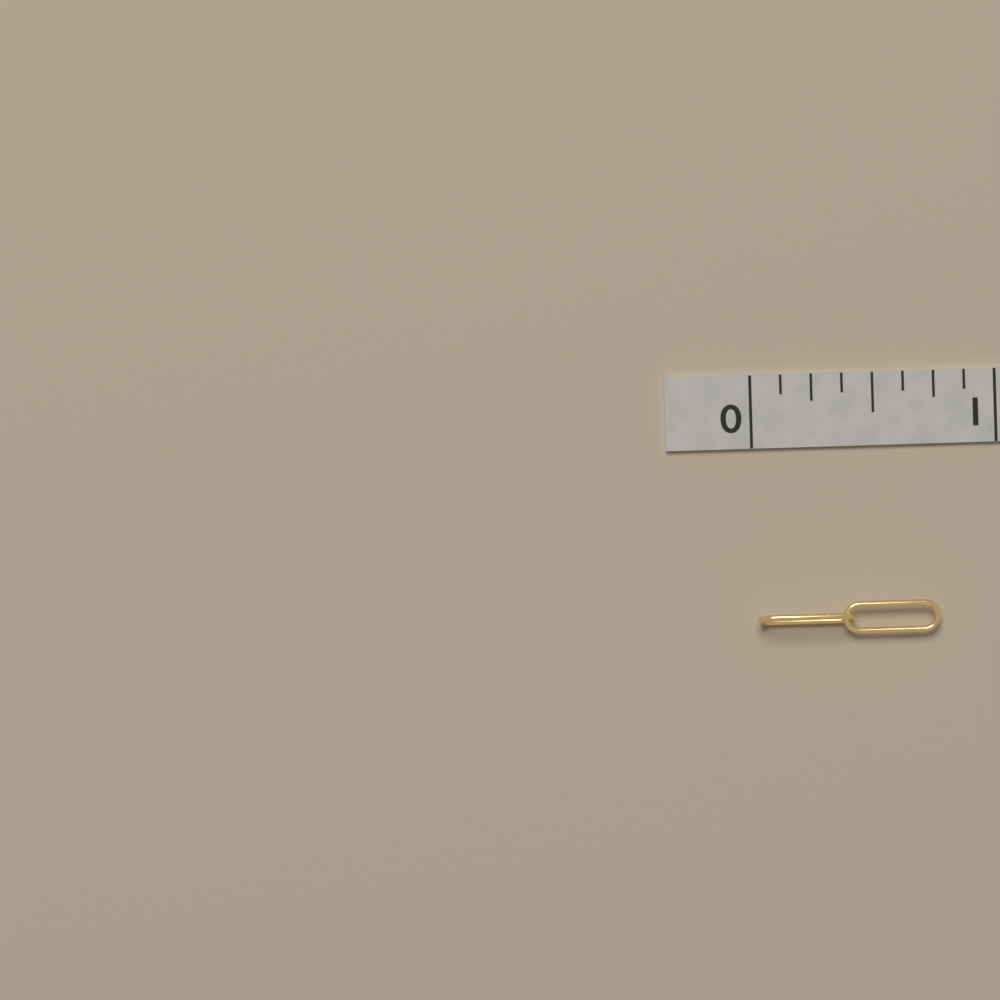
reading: 0.750 in
